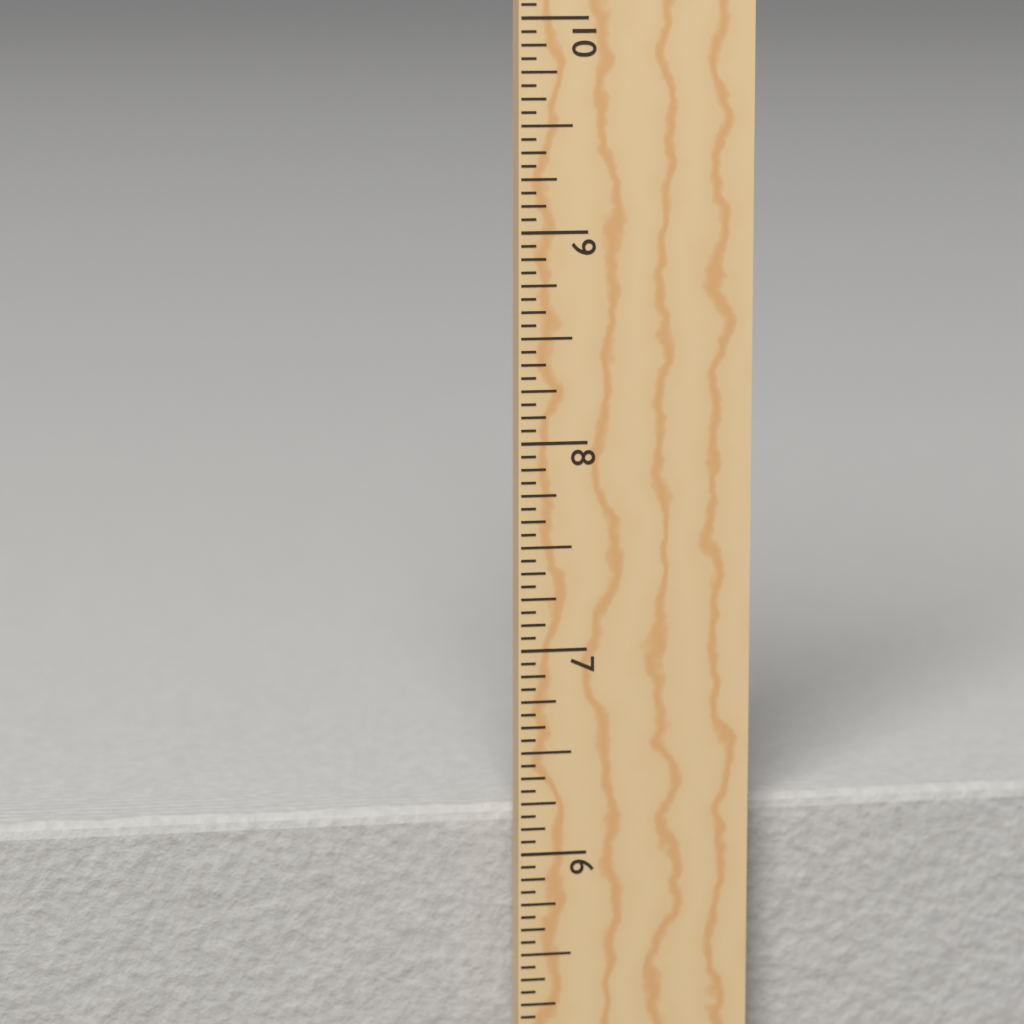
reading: 6.1875 in
